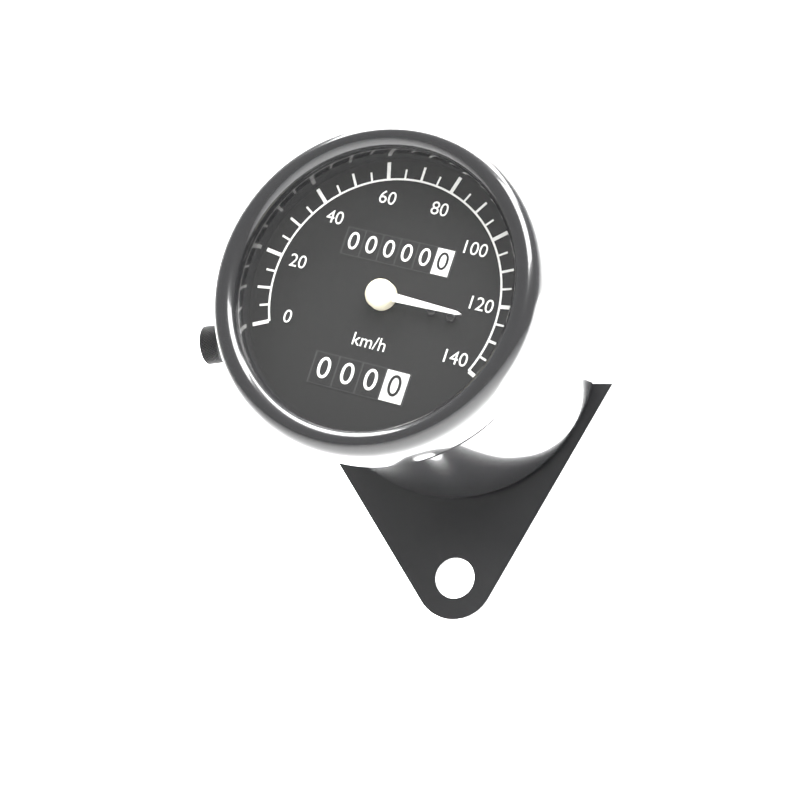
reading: 125 km/h
